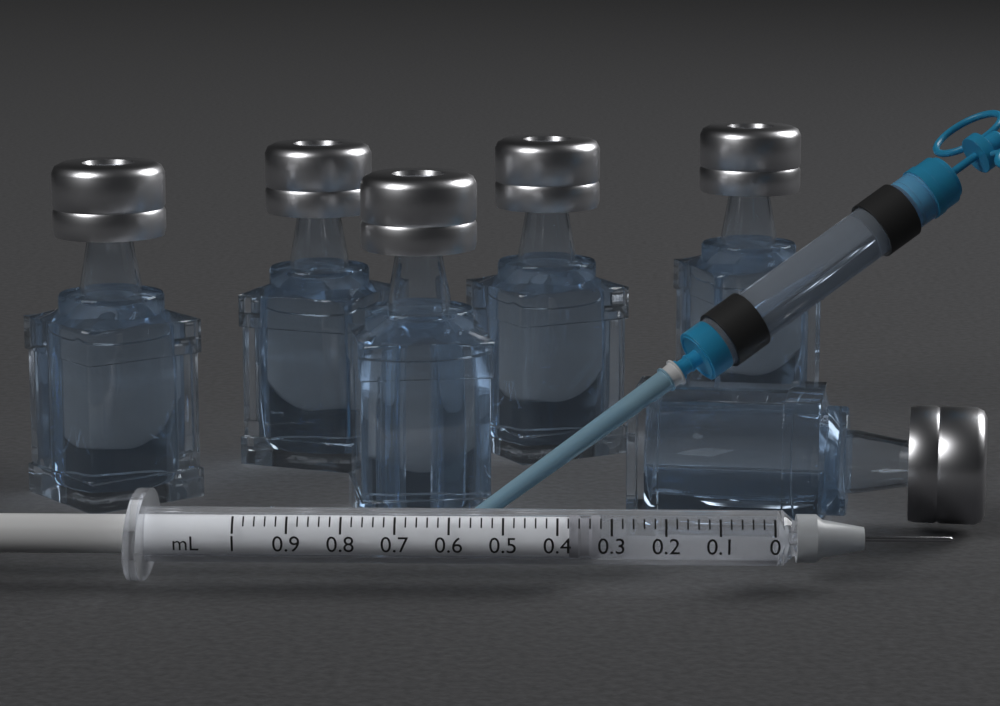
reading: 0.32 mL
